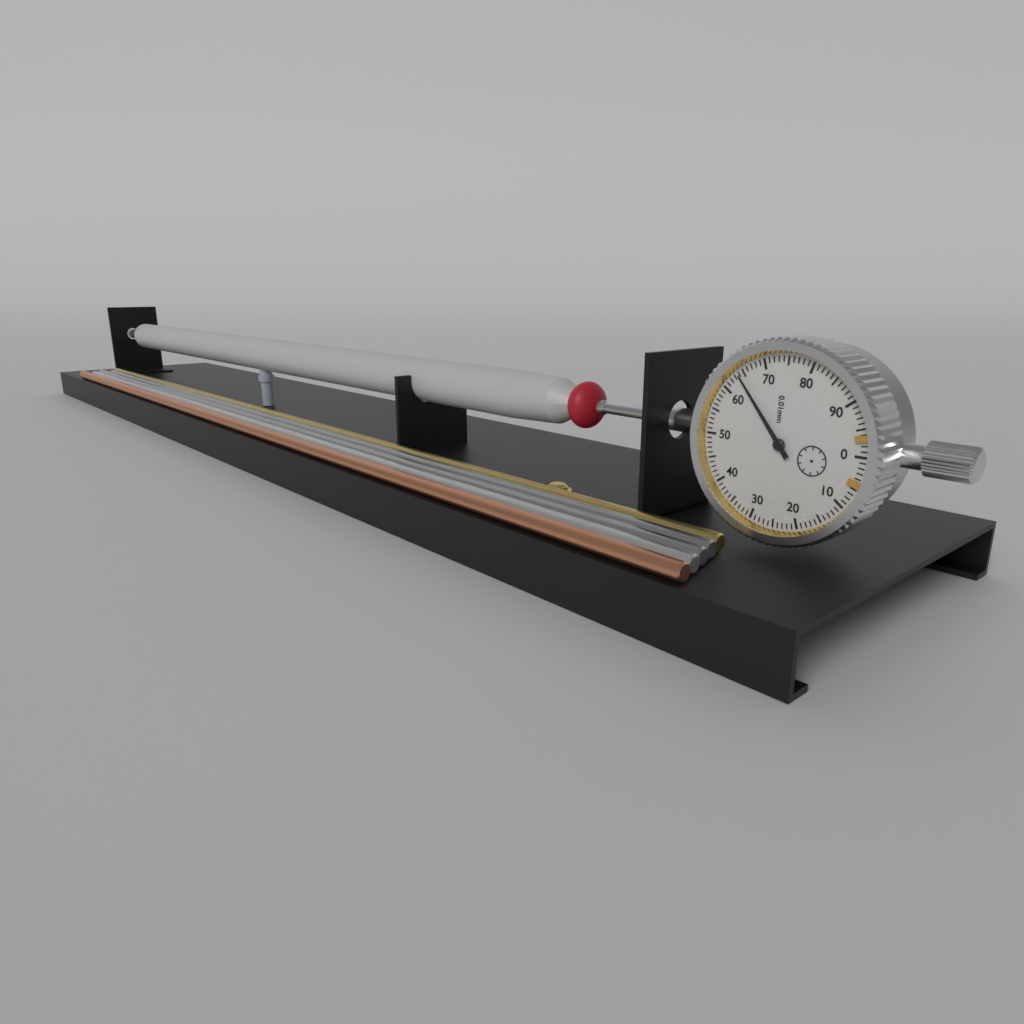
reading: 0.64 mm
